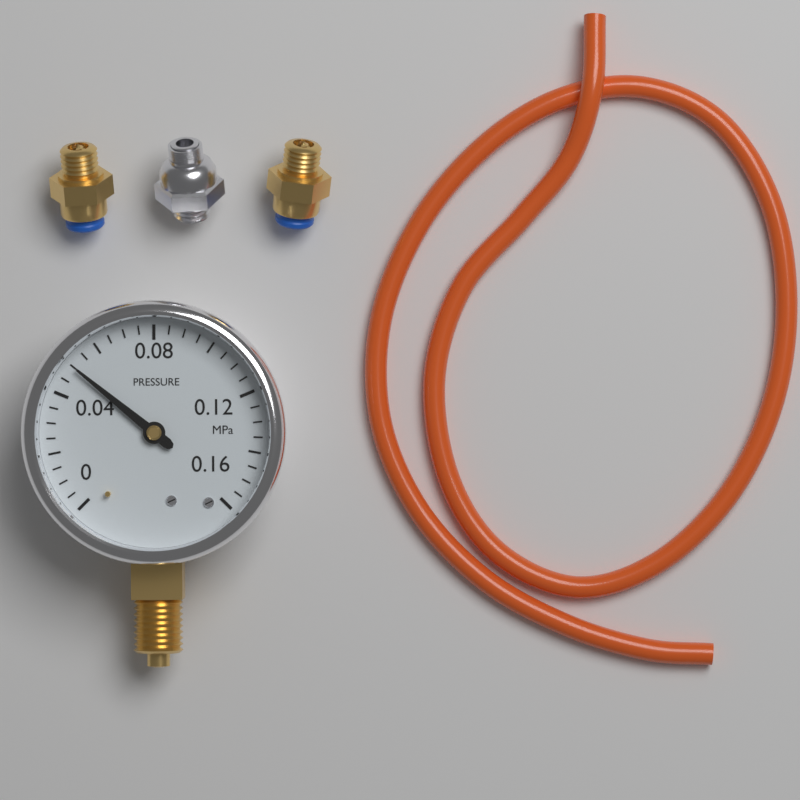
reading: 0.050 MPa
